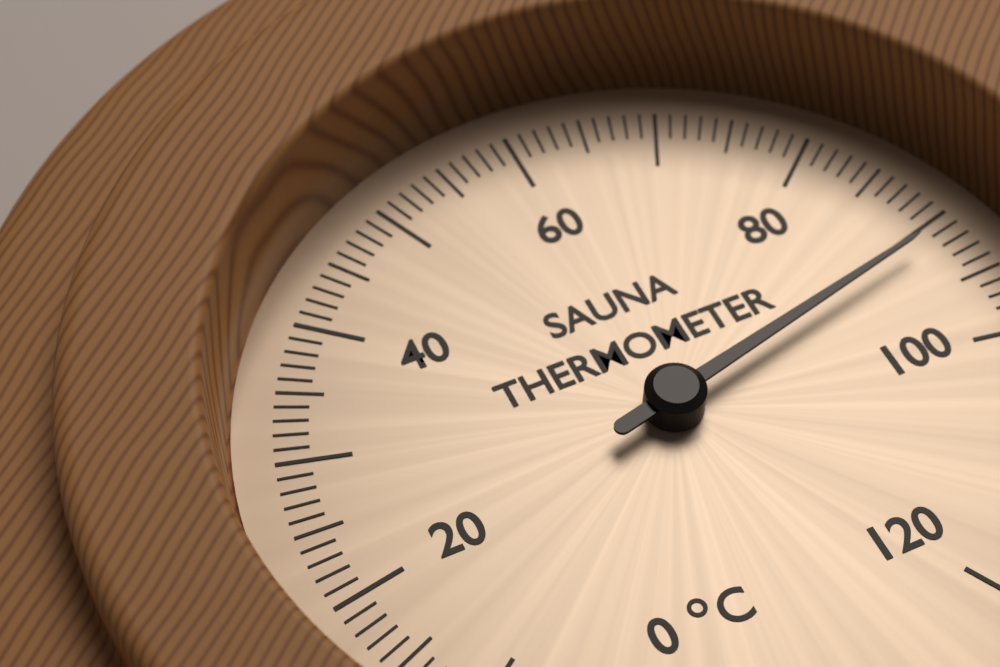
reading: 91 °C
